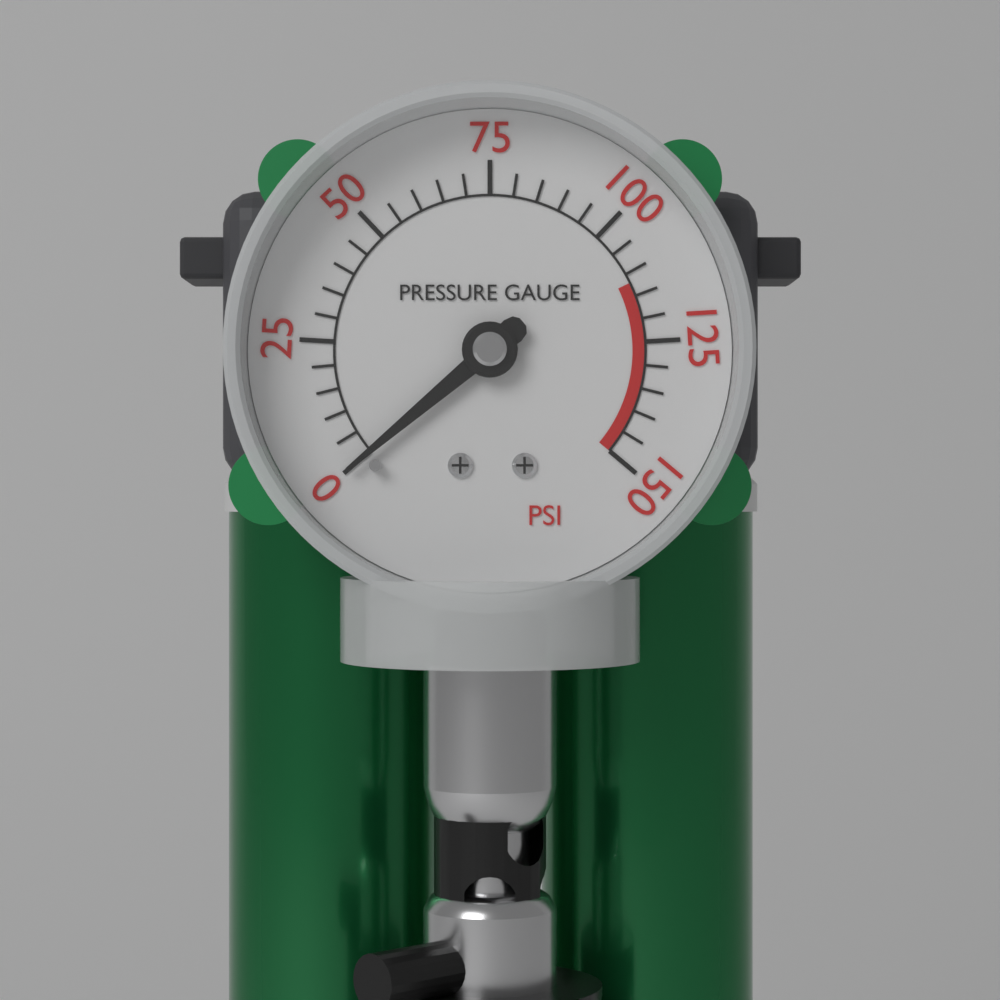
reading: 0 psi
